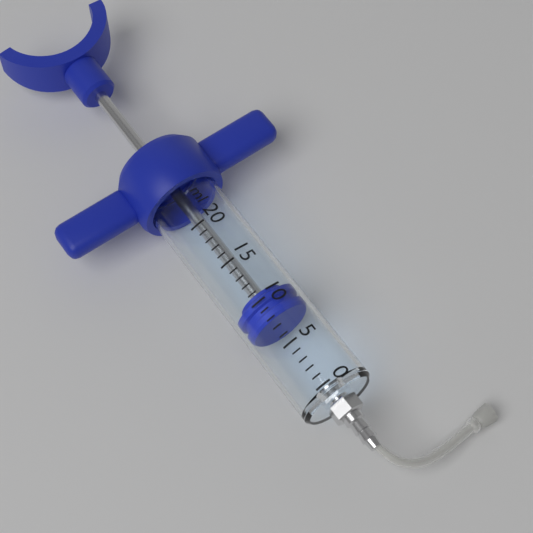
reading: 8 ml
